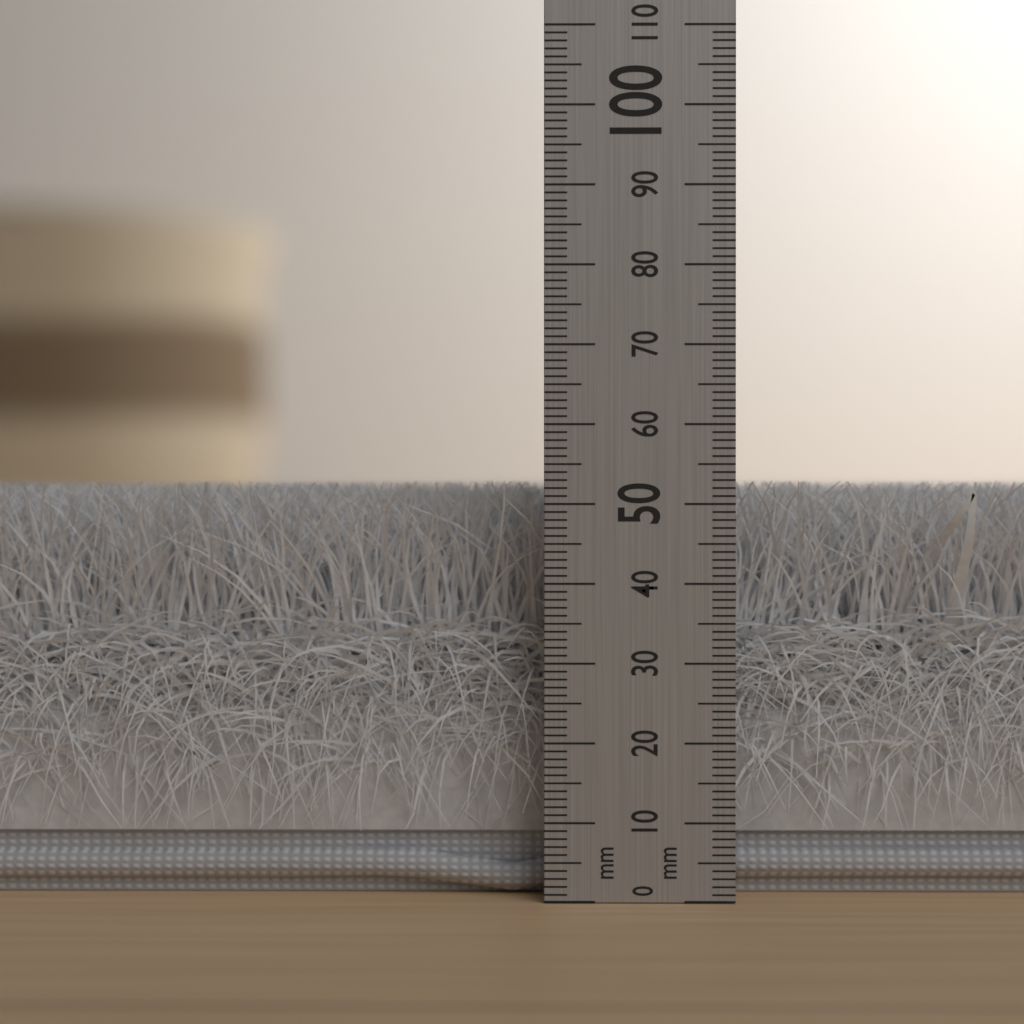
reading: 53 mm
